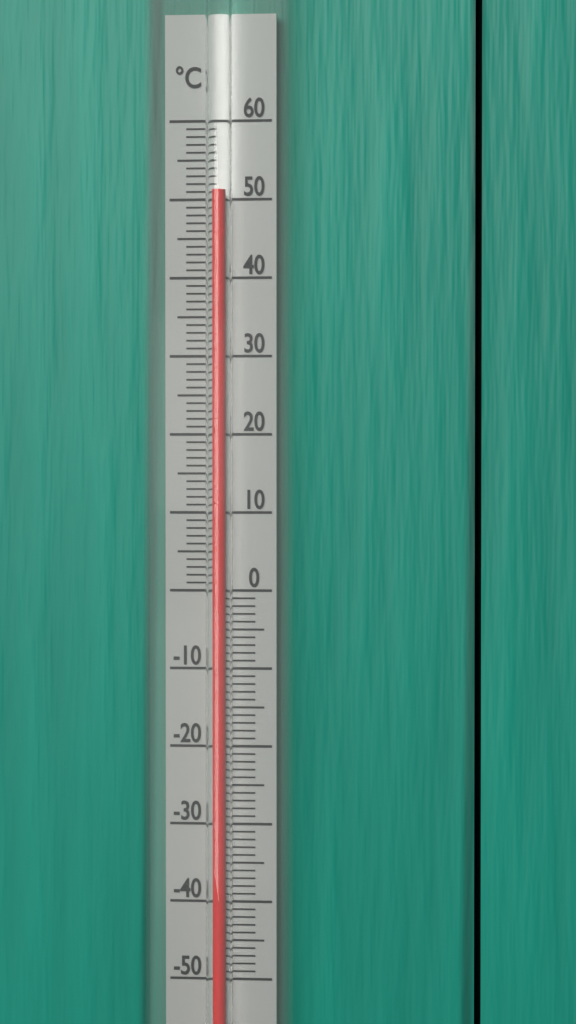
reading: 51 °C
